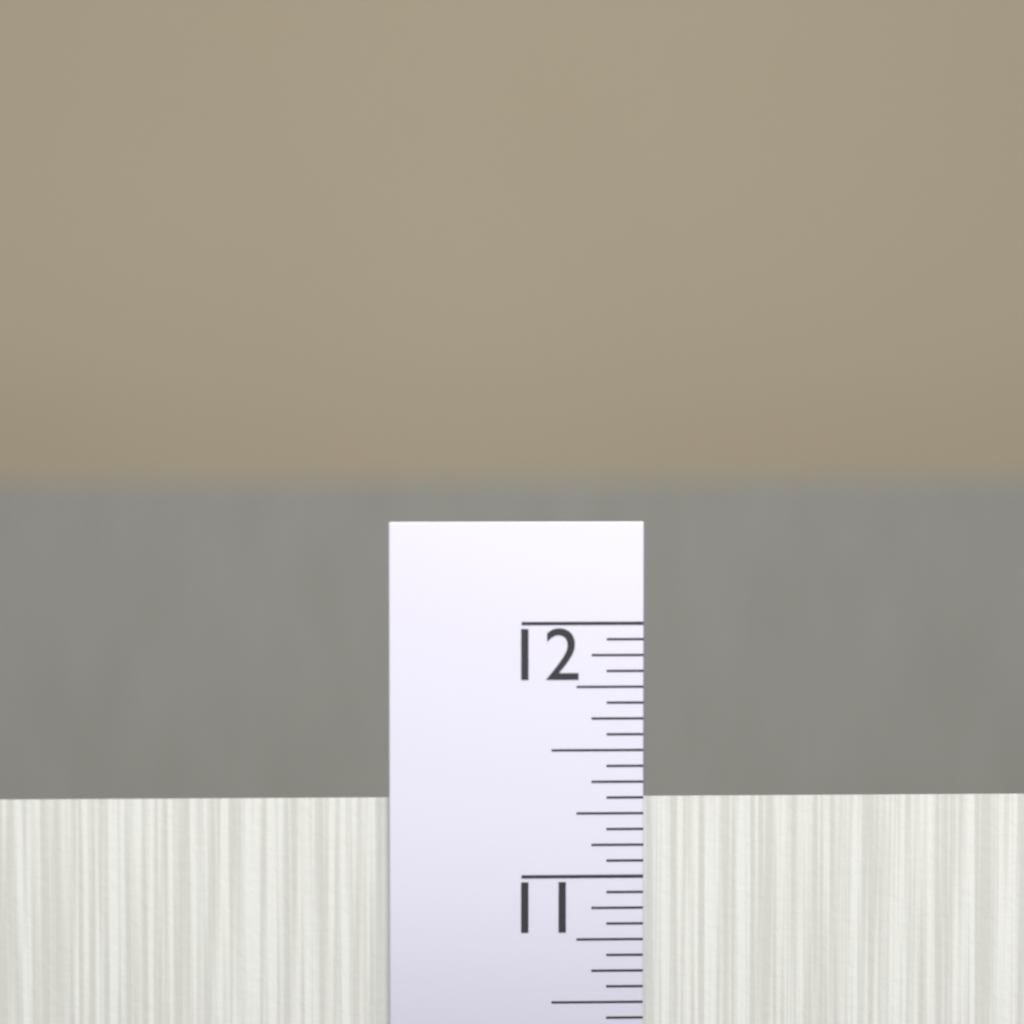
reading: 11.3125 in
